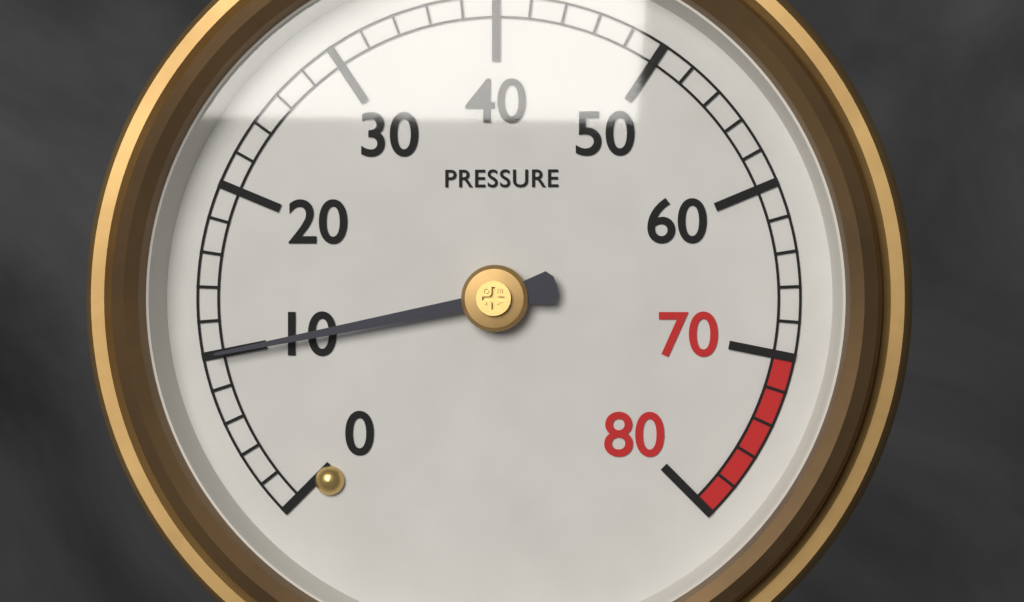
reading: 10 (no unit)
